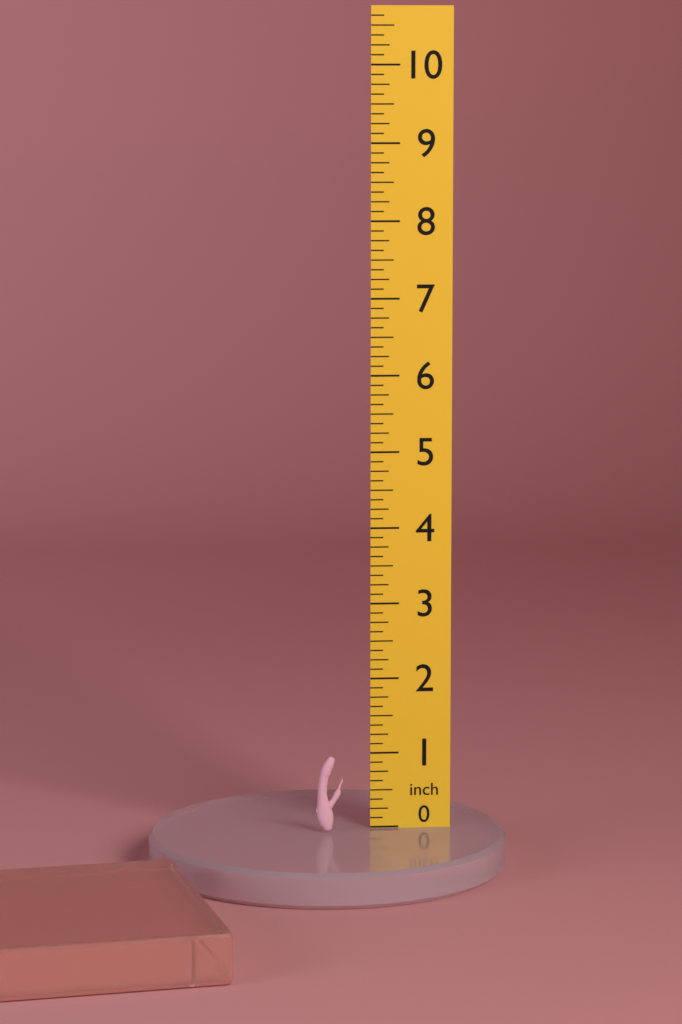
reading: 1.000 inch
